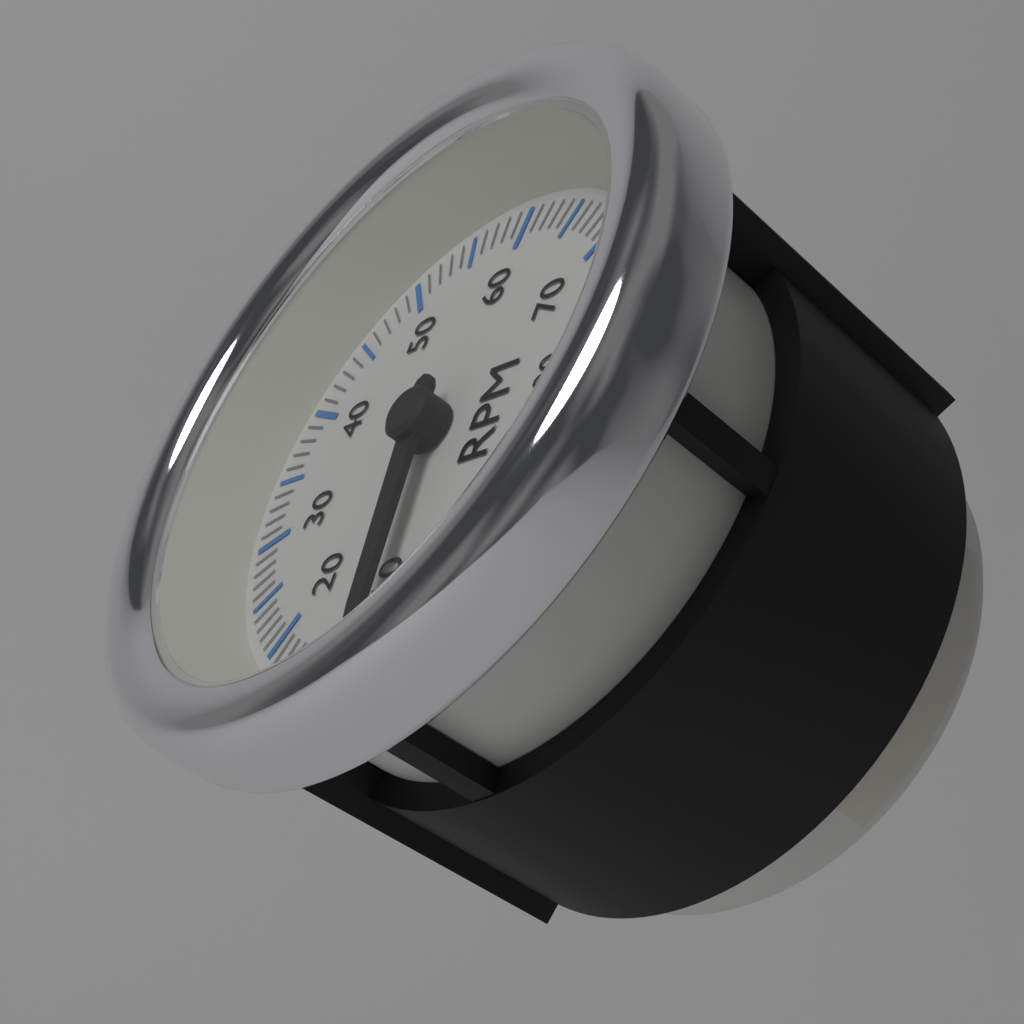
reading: 1000 RPM
